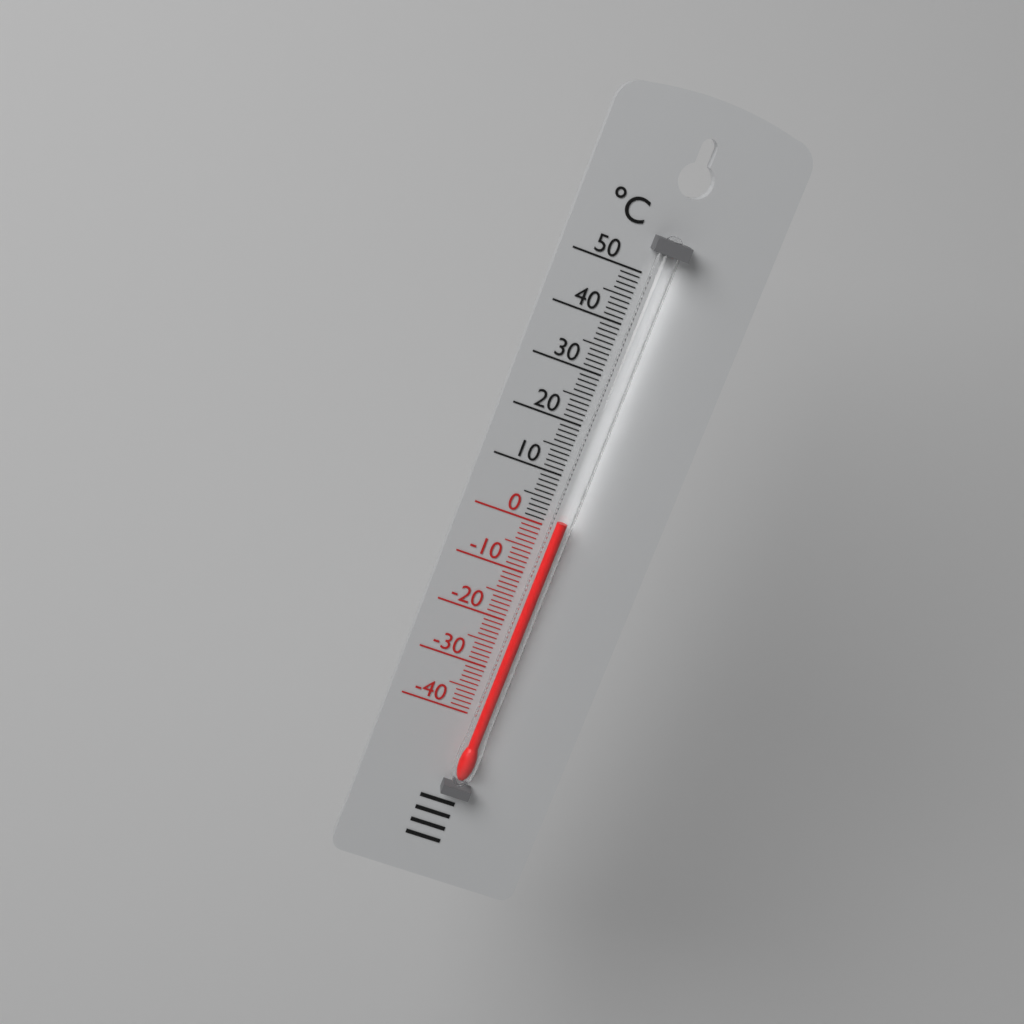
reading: 2 °C
